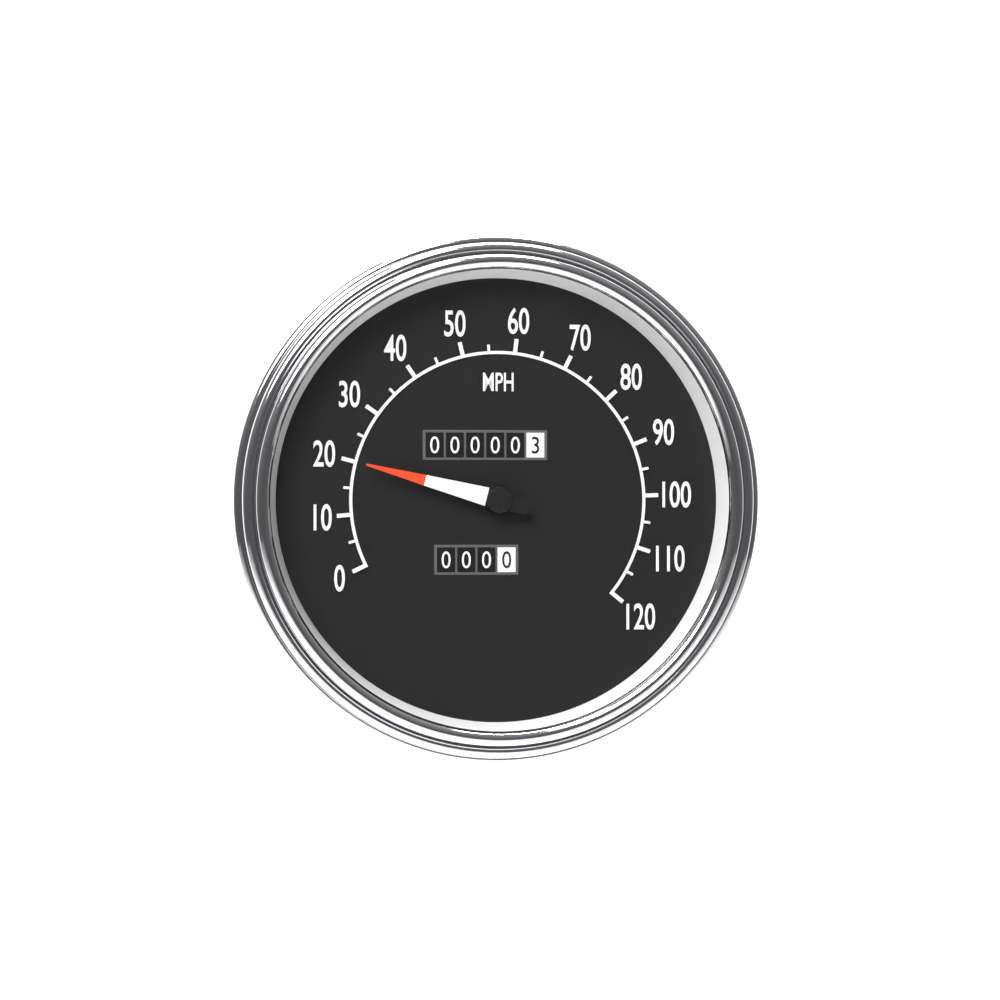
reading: 20 MPH
